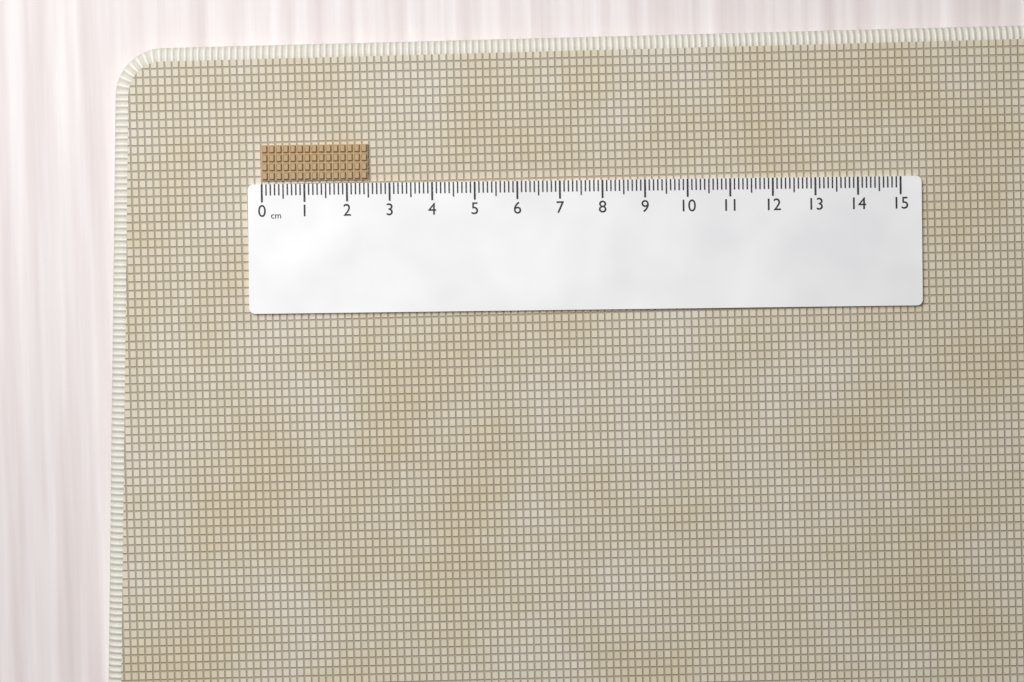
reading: 2.5 cm
